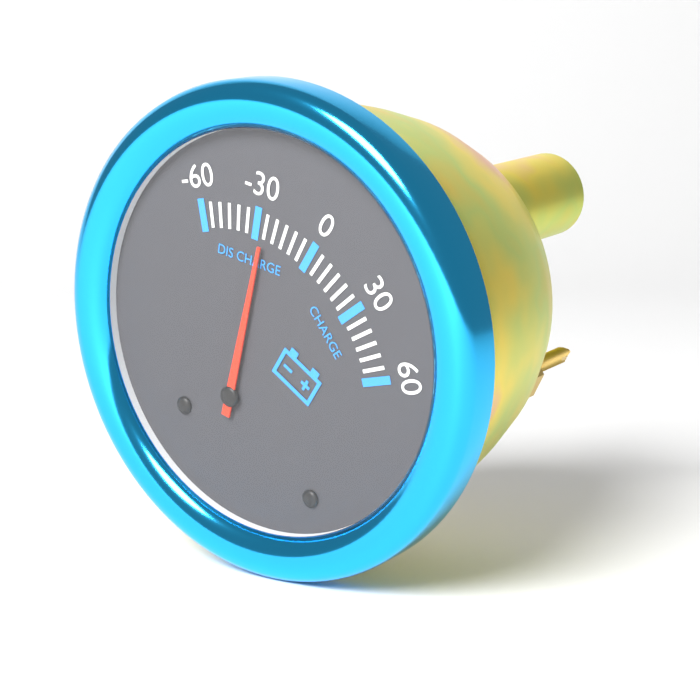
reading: -25 (no unit)
